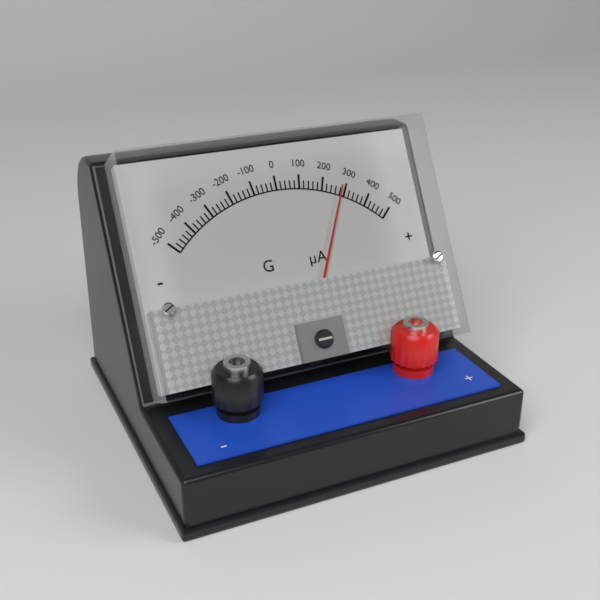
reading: 280 µA
